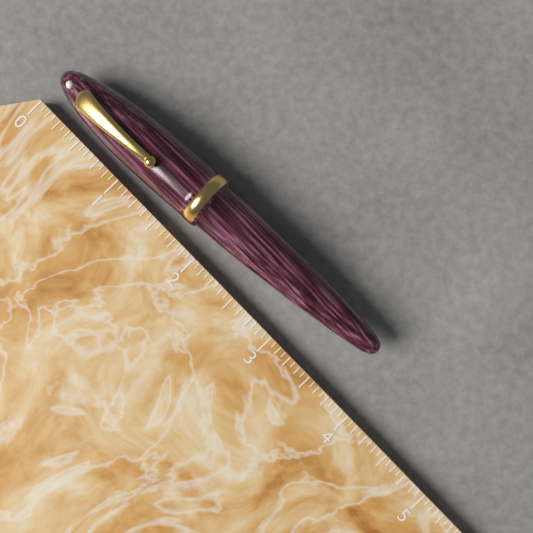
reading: 3.7500 (no unit)
